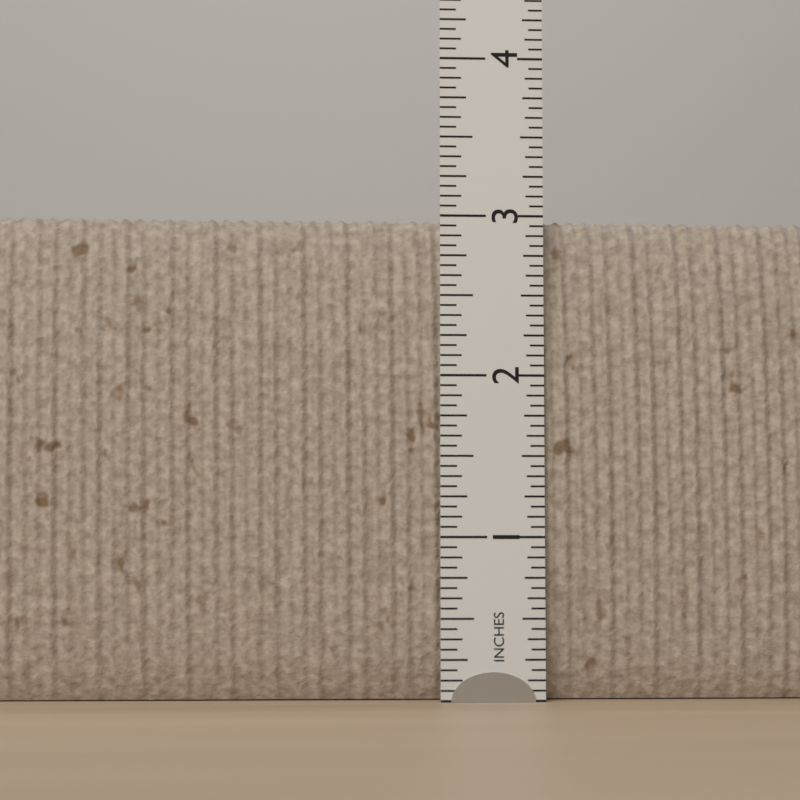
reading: 3.0000 in
